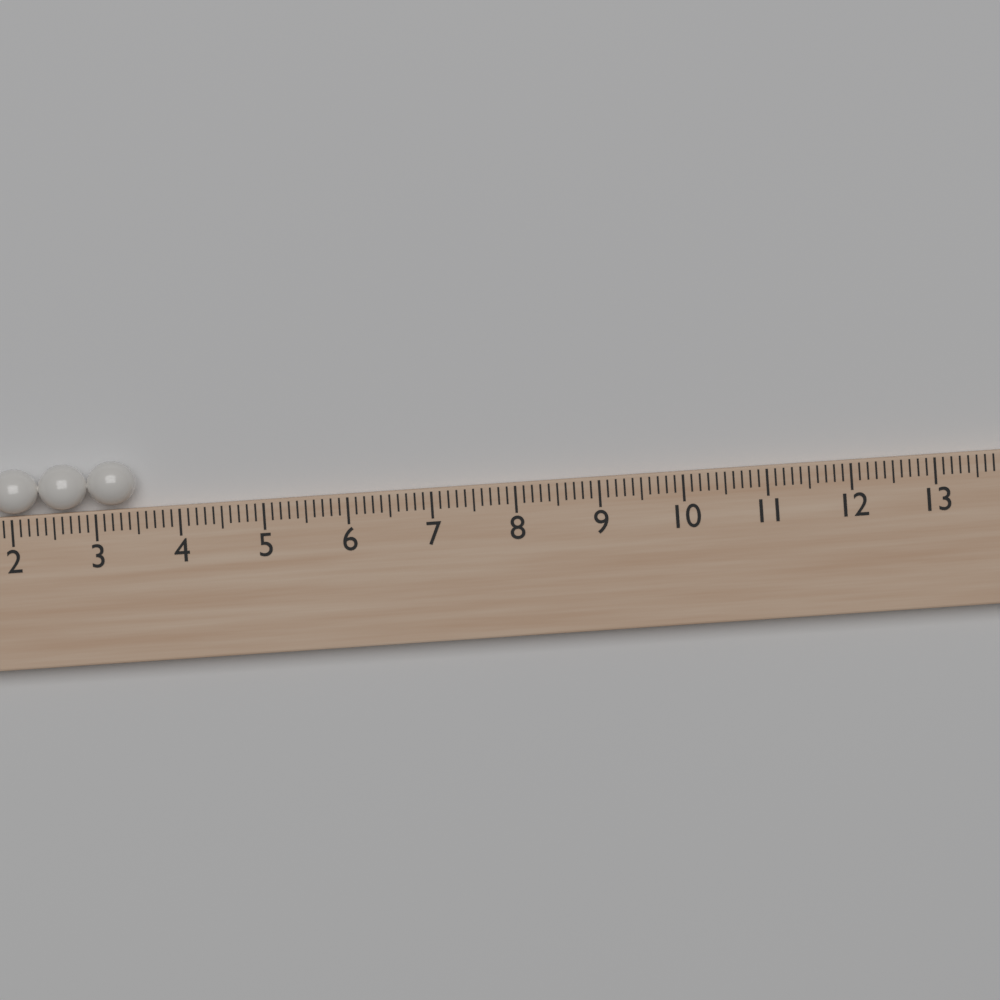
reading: 3.5 (no unit)
